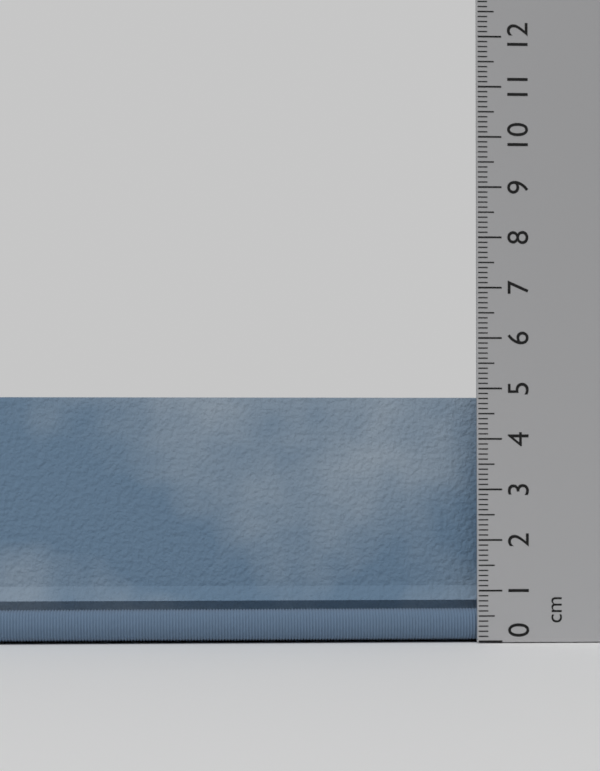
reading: 5.0 cm
